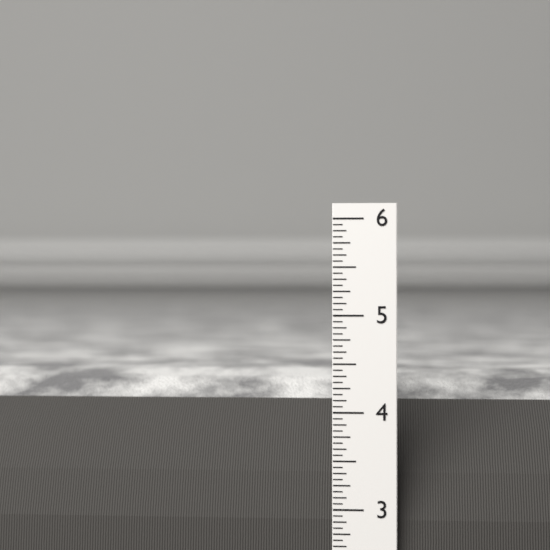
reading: 4.3125 in
